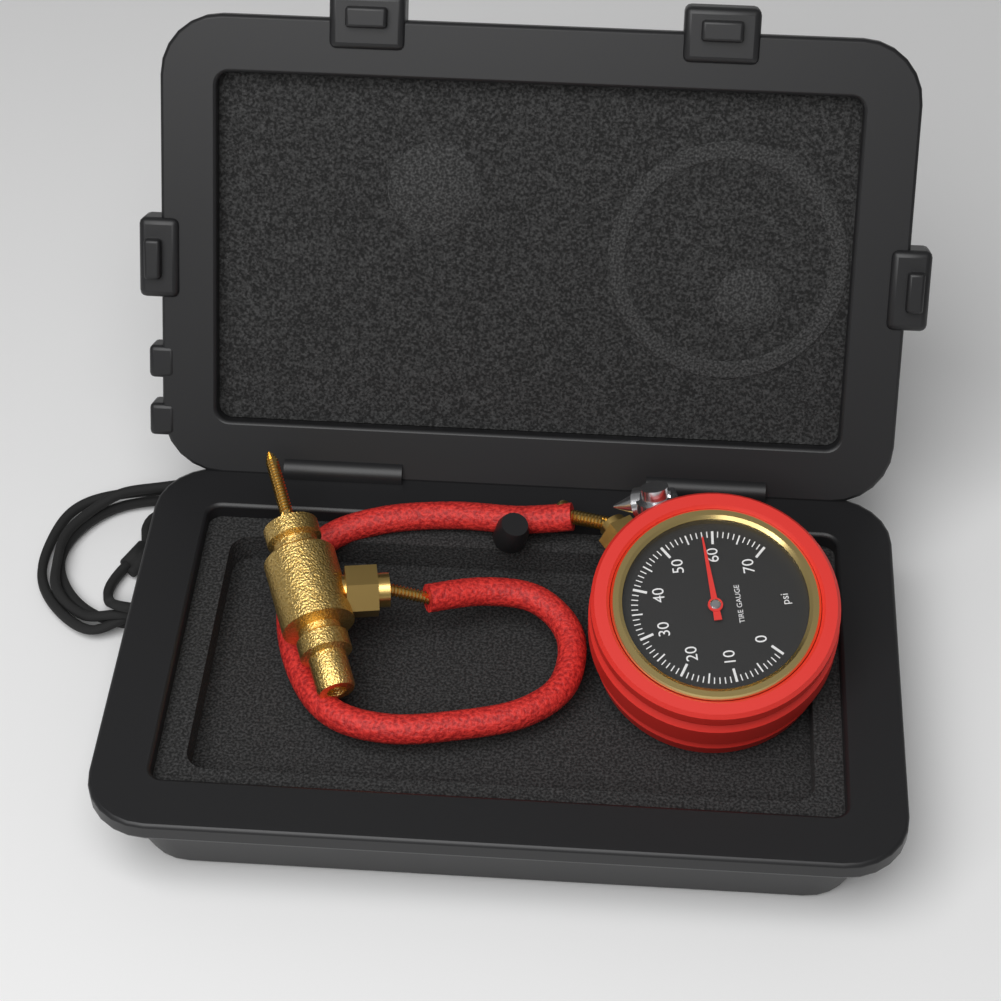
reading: 58 psi
